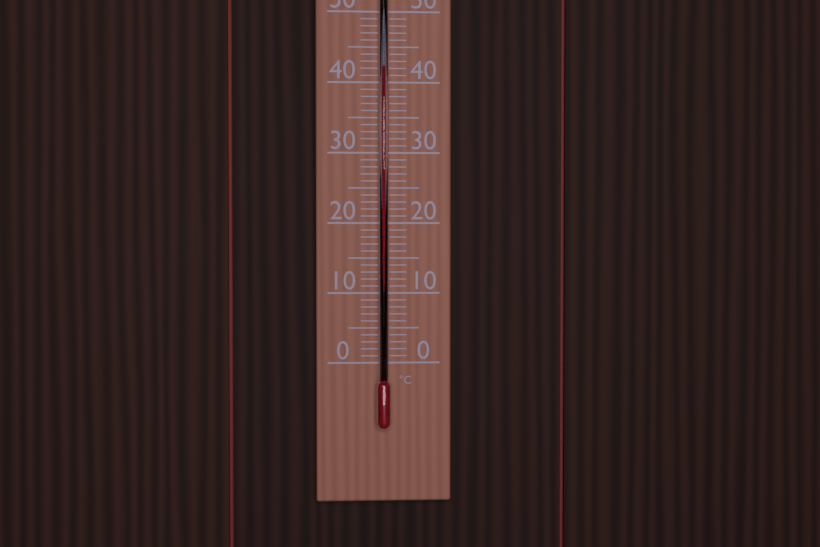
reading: 42 °C
